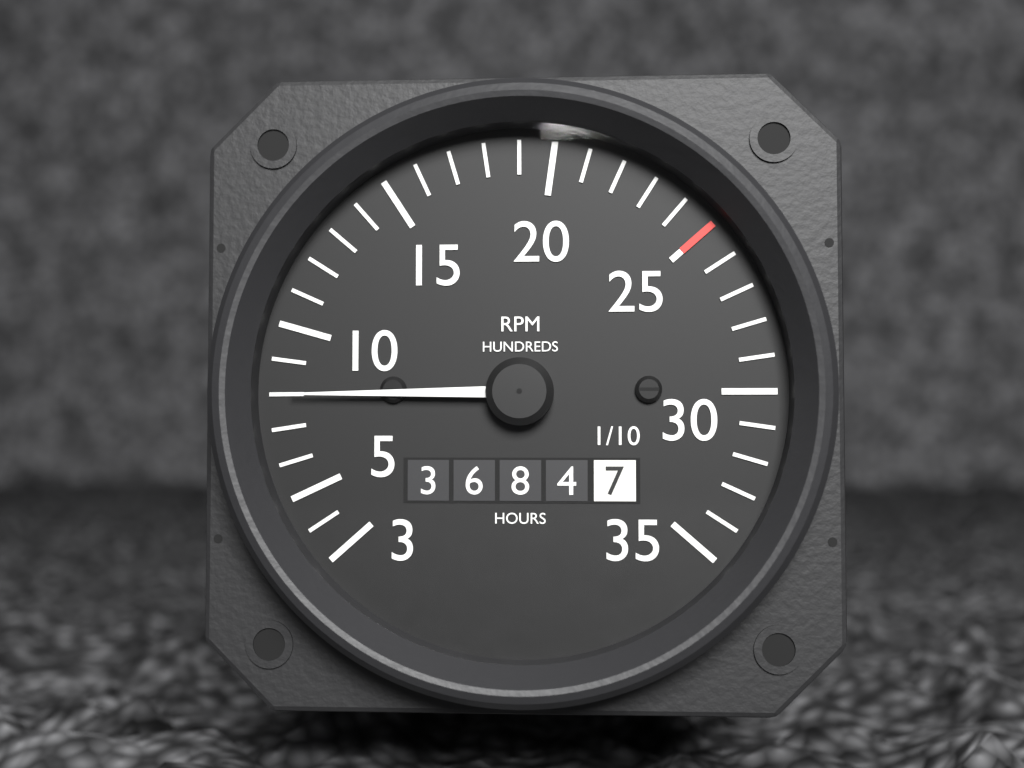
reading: 800 RPM
